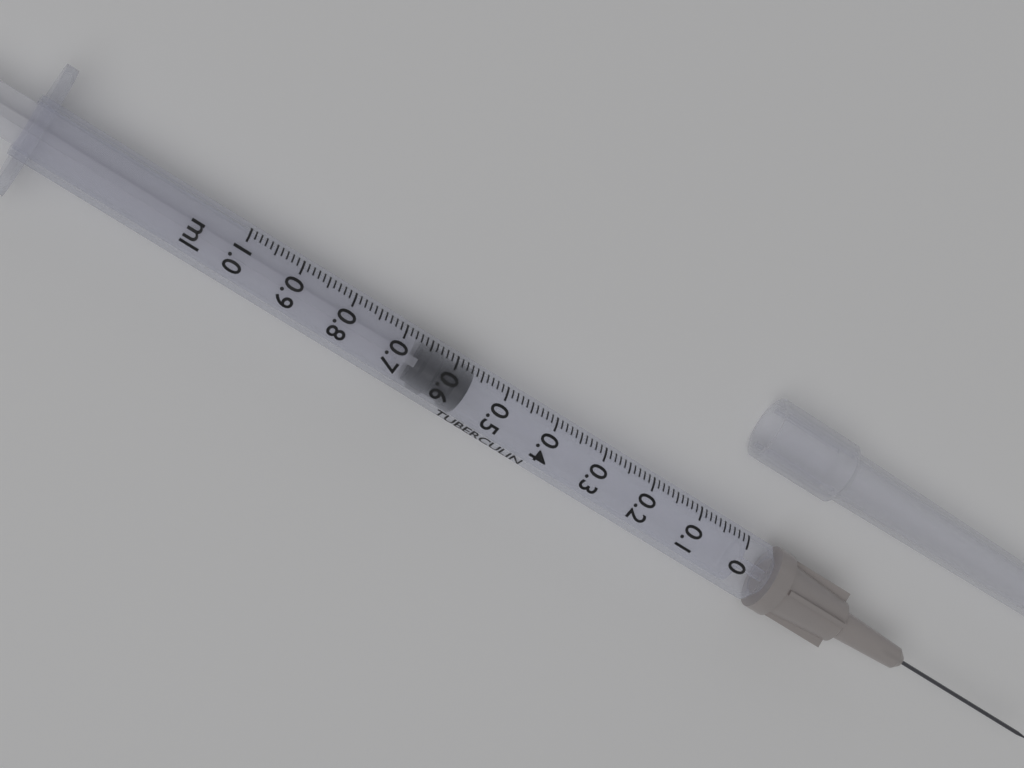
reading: 0.56 ml
